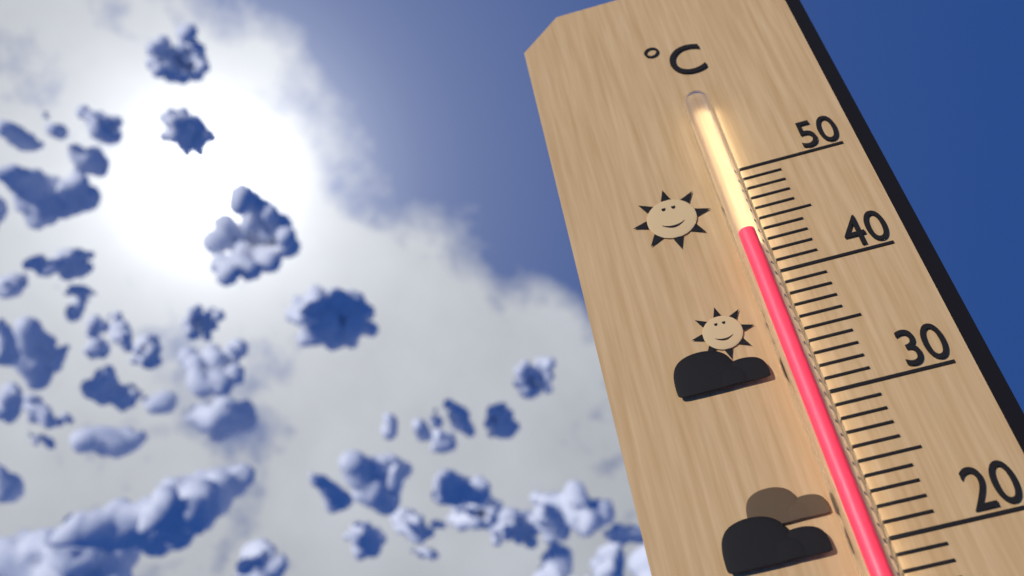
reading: 43 °C
